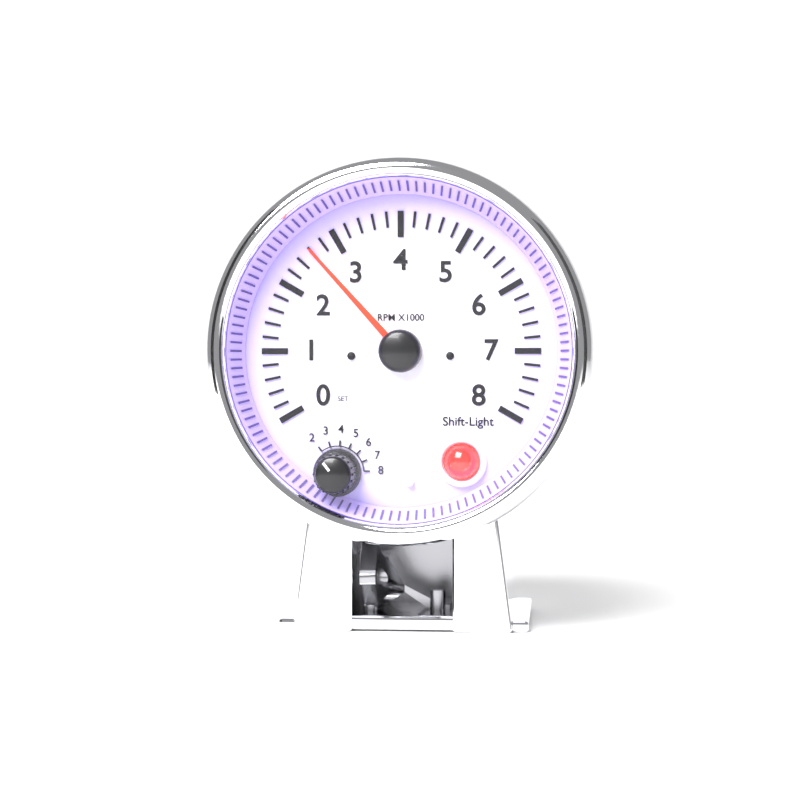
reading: 2.6 RPM x1000
